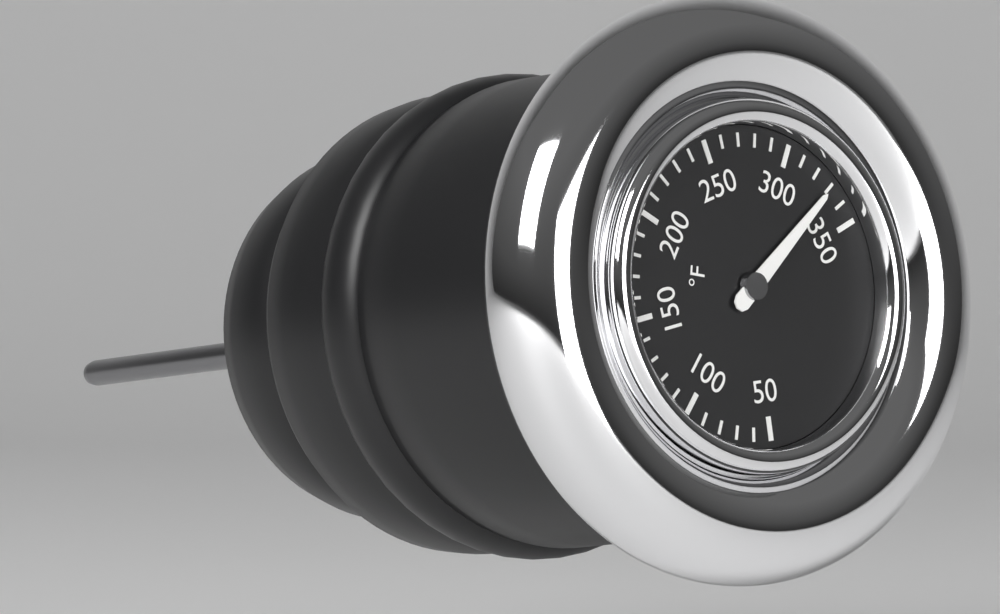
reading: 330 °F
